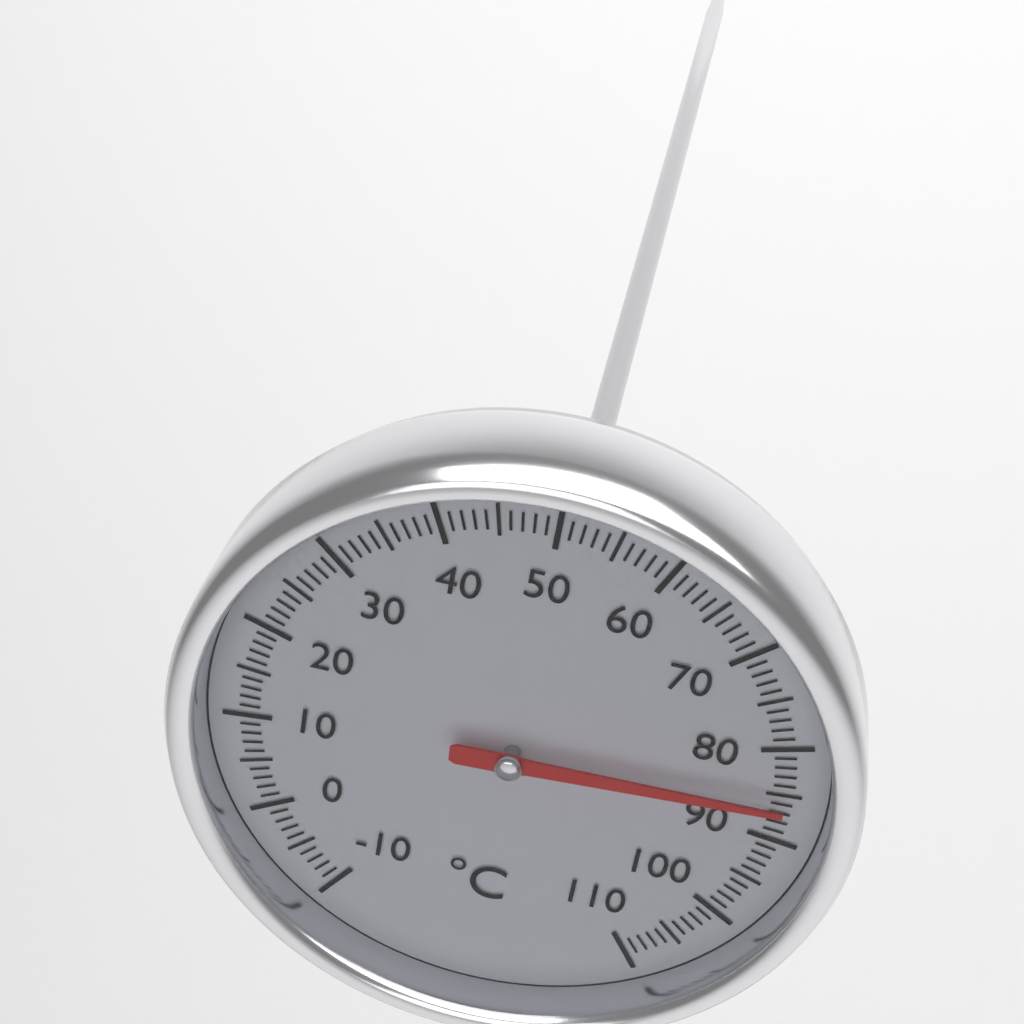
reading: 86 °C
